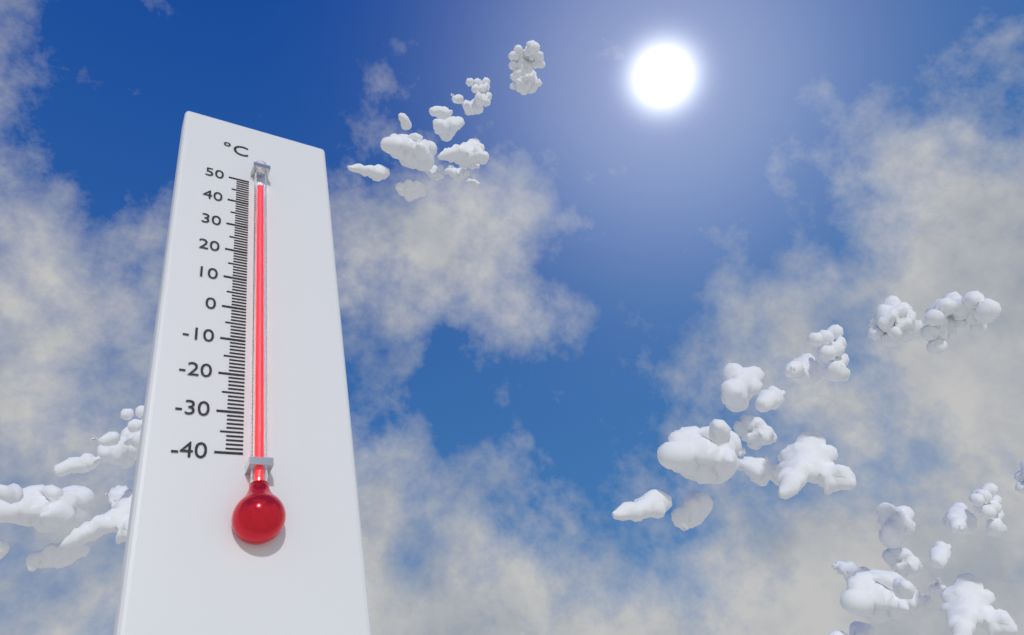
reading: 46 °C
